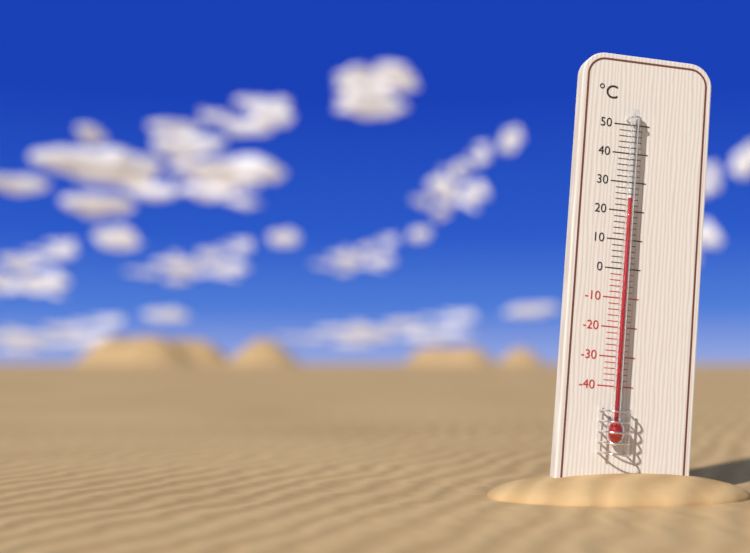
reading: 24 °C
